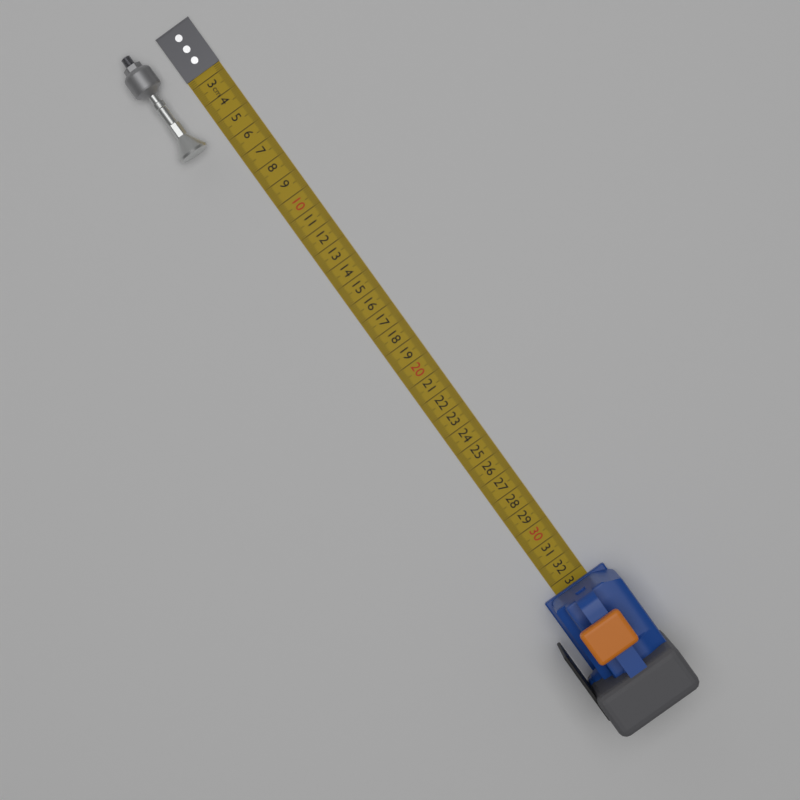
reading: 5.7 cm
